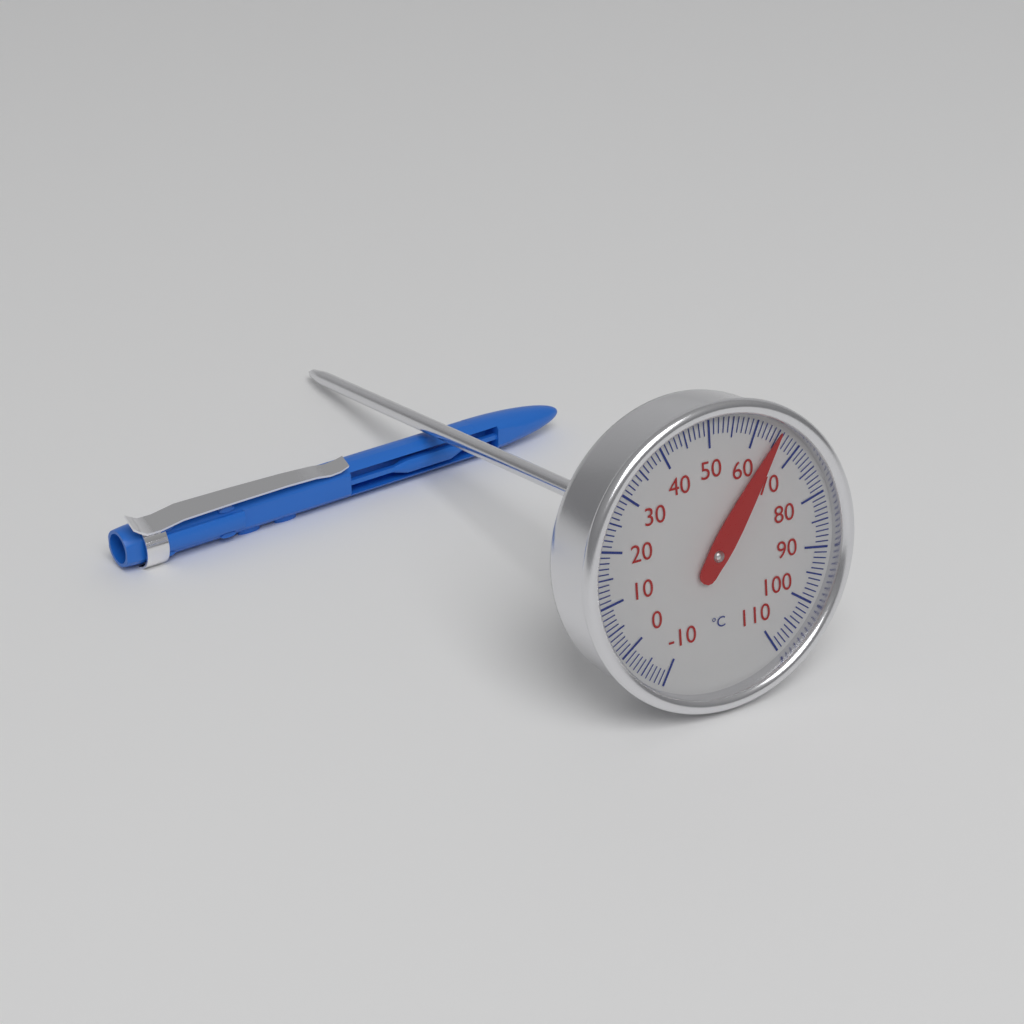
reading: 65 °C
